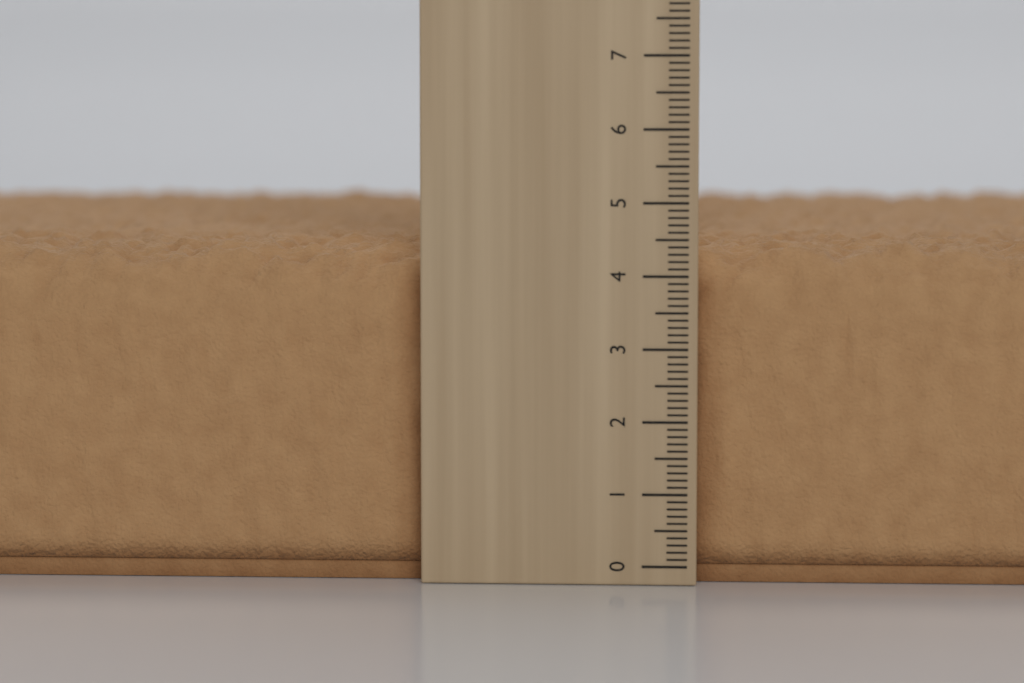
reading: 4.5 cm
